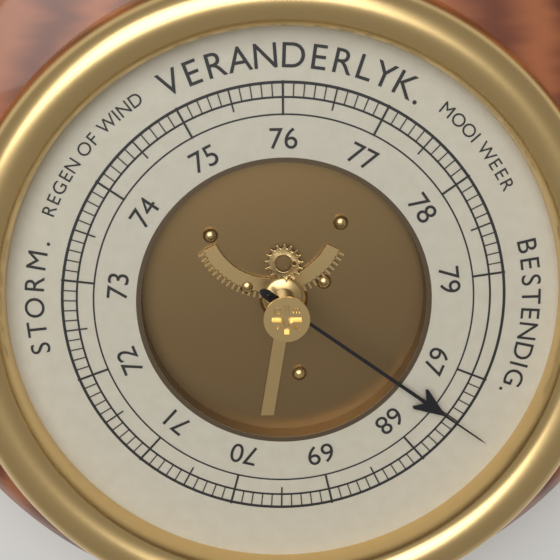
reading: 67.5 (no unit)
